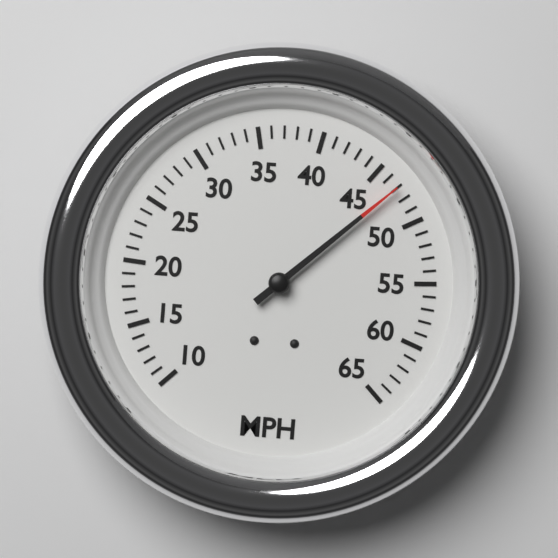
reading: 47 MPH
